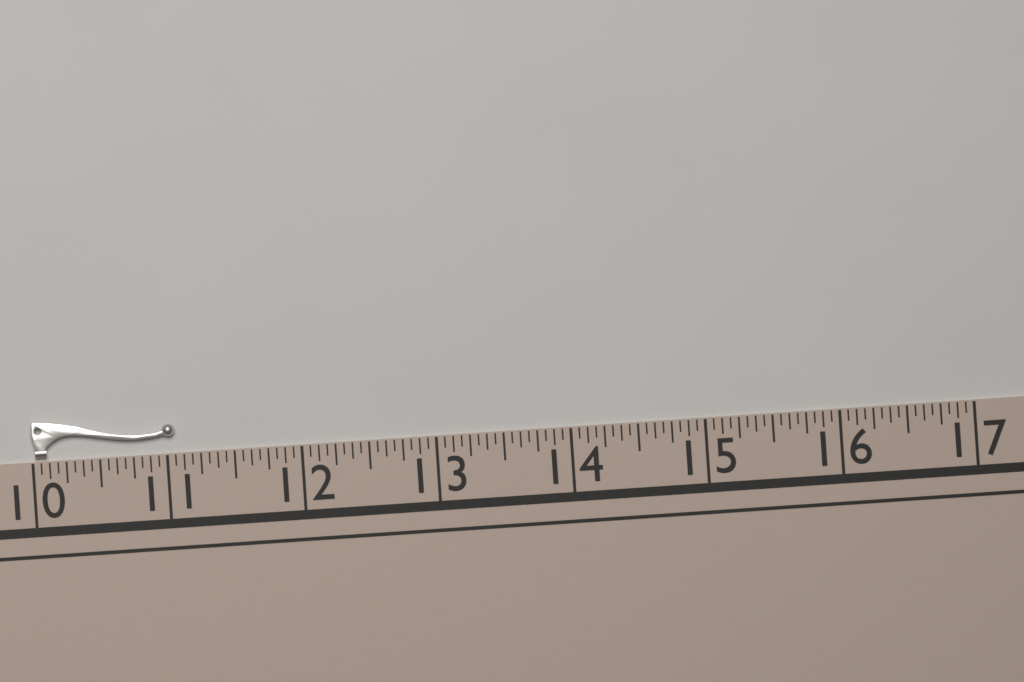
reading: 11.0625 (no unit)
